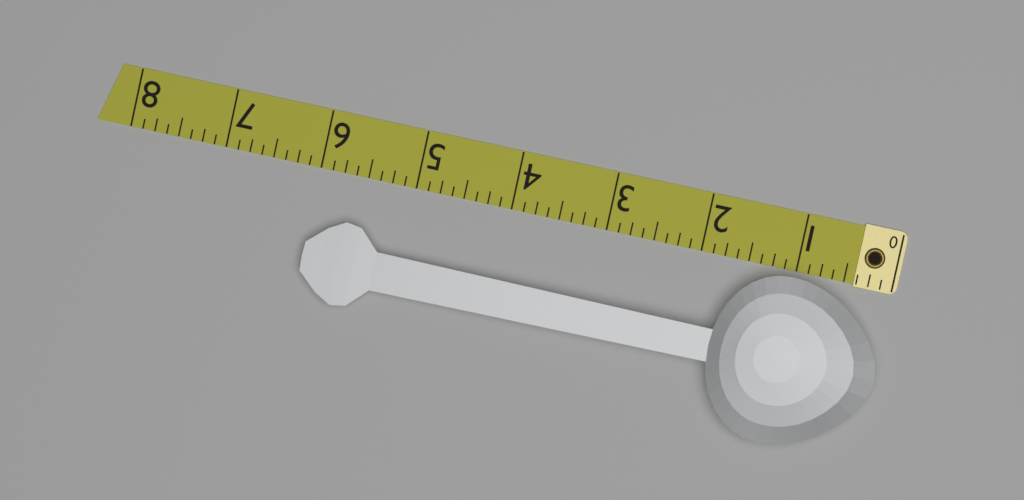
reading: 6.000 (no unit)
